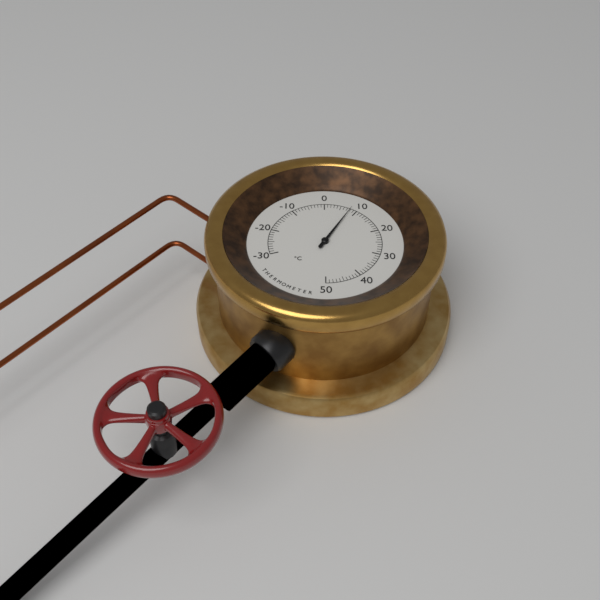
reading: 8 °C
